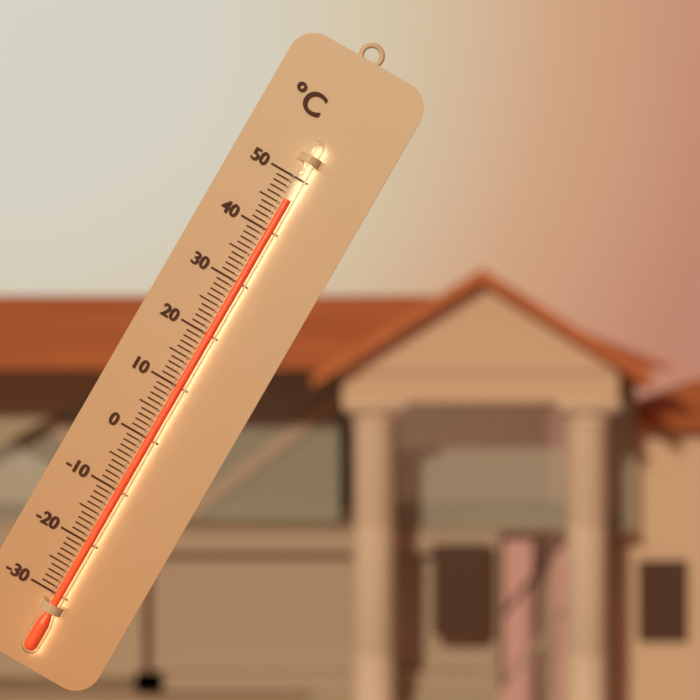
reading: 46 °C
